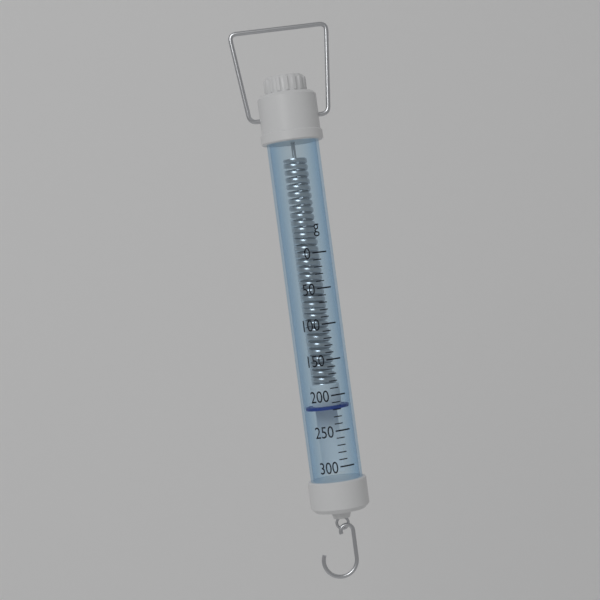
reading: 220 g
